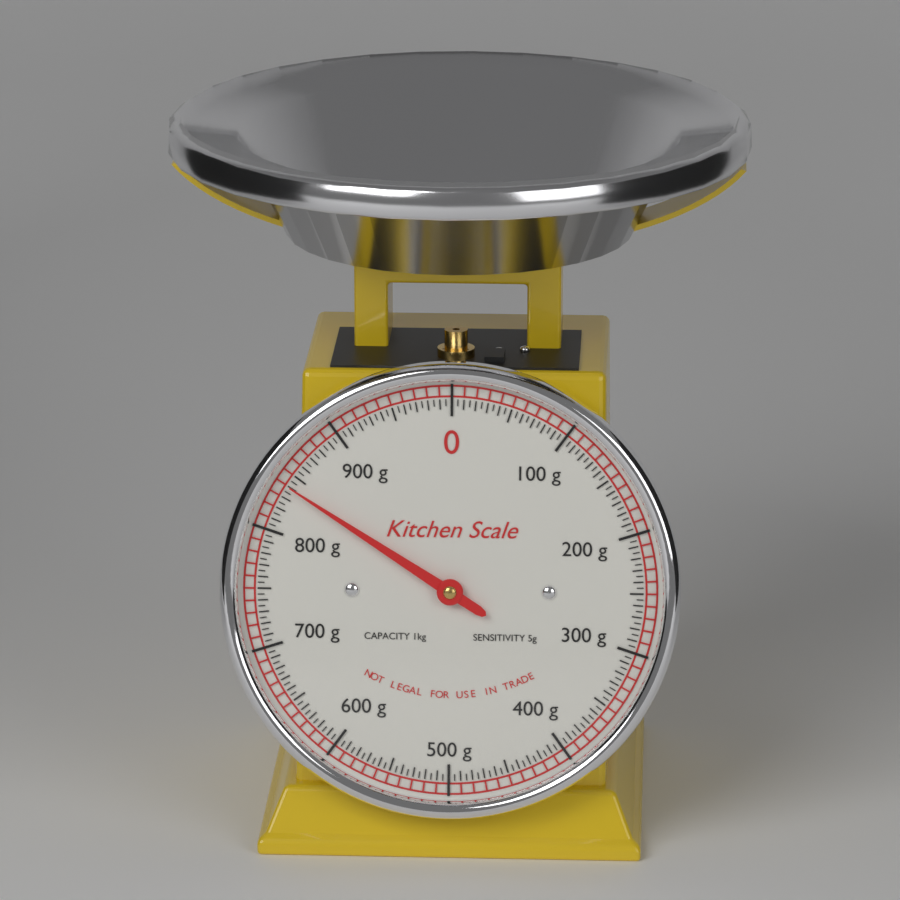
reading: 840 g
